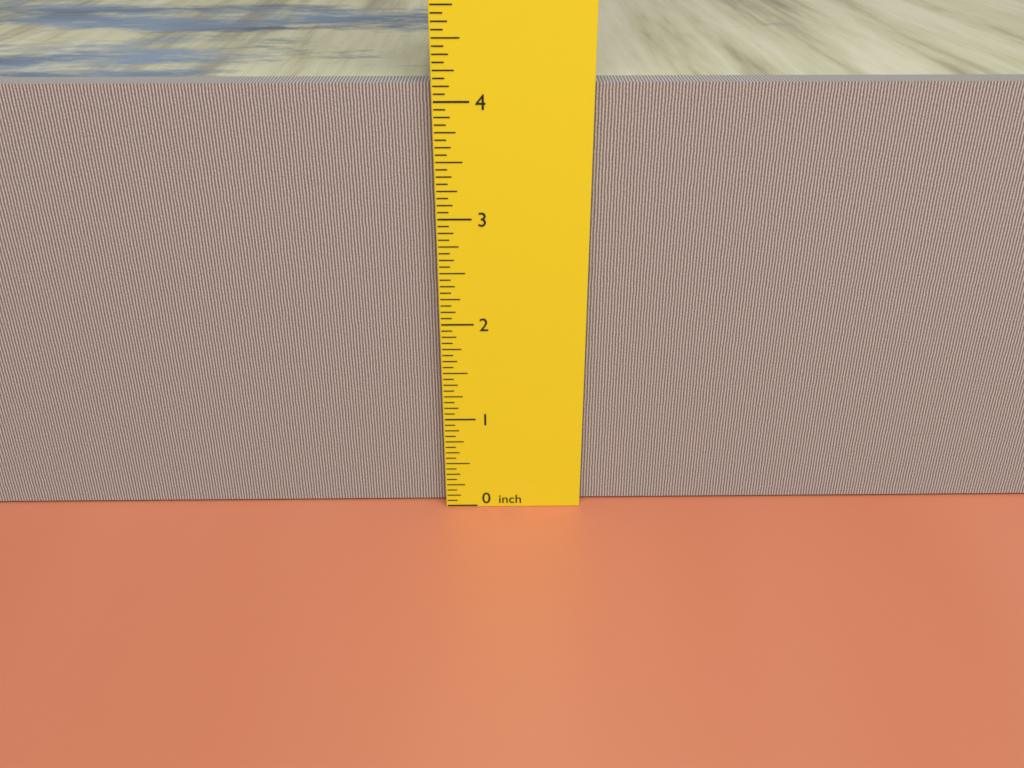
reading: 4.1250 inch
